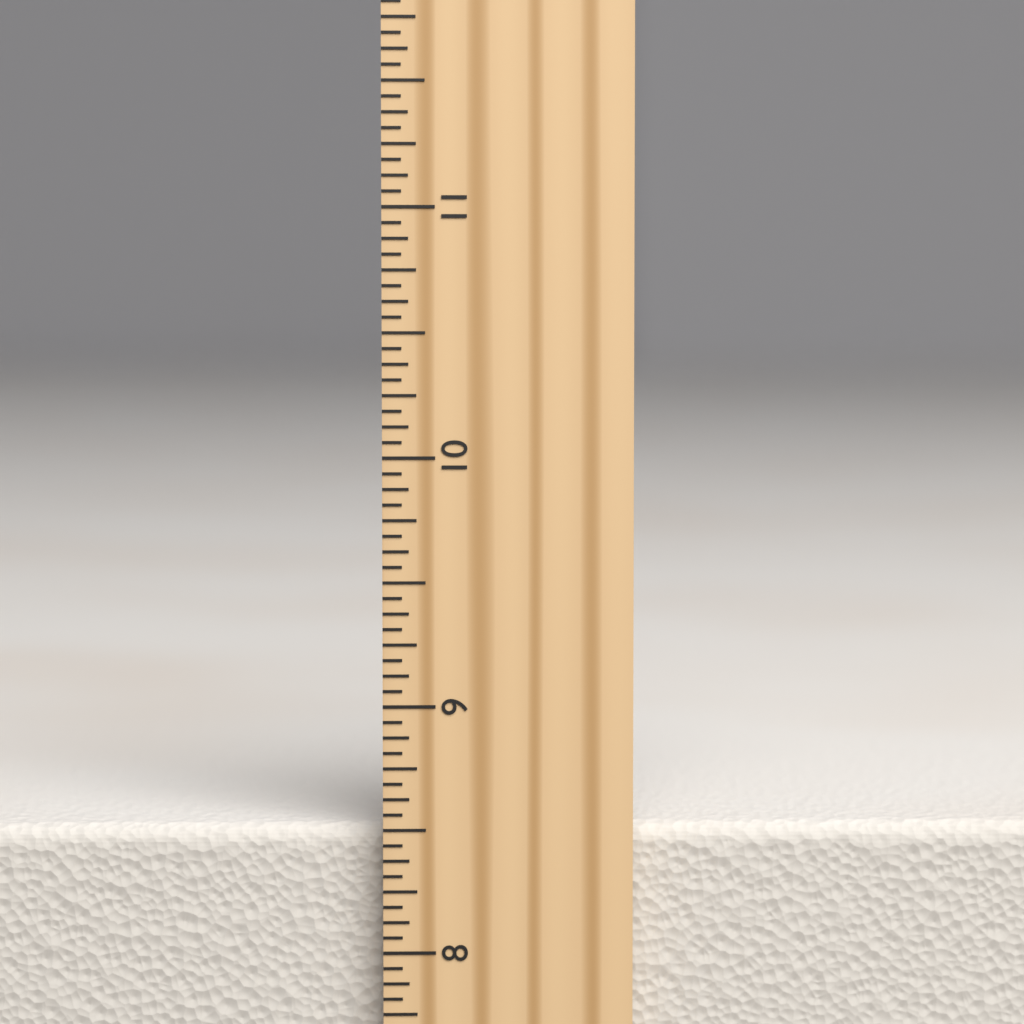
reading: 8.5000 inch
